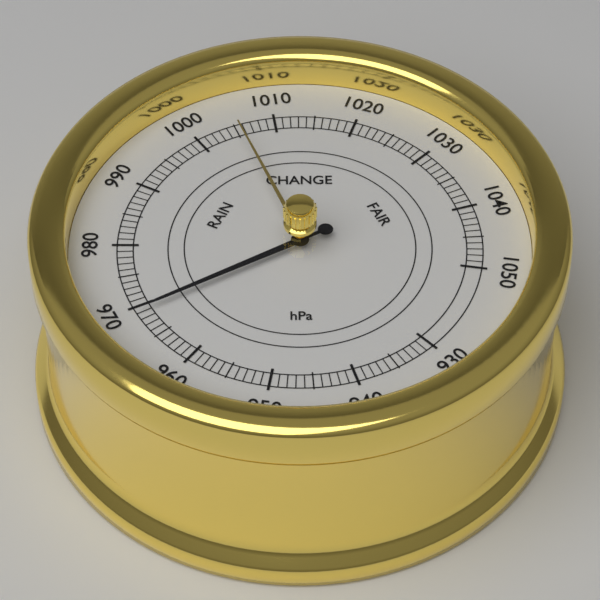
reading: 969 hPa
